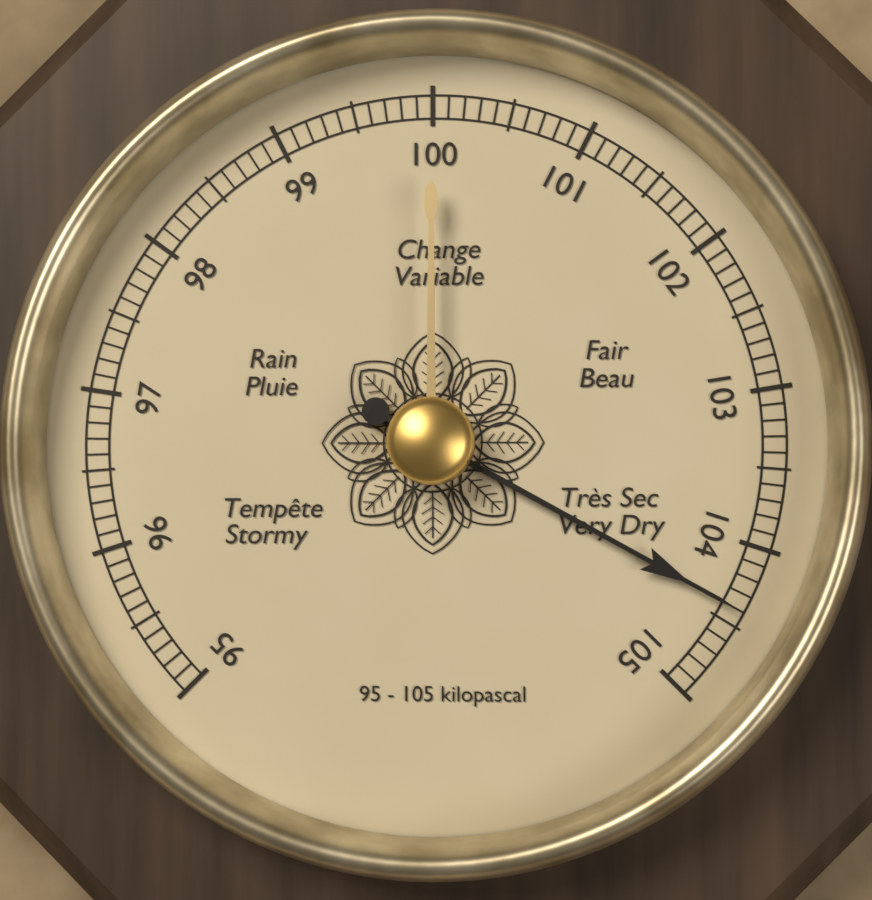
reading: 104.4 kPa
